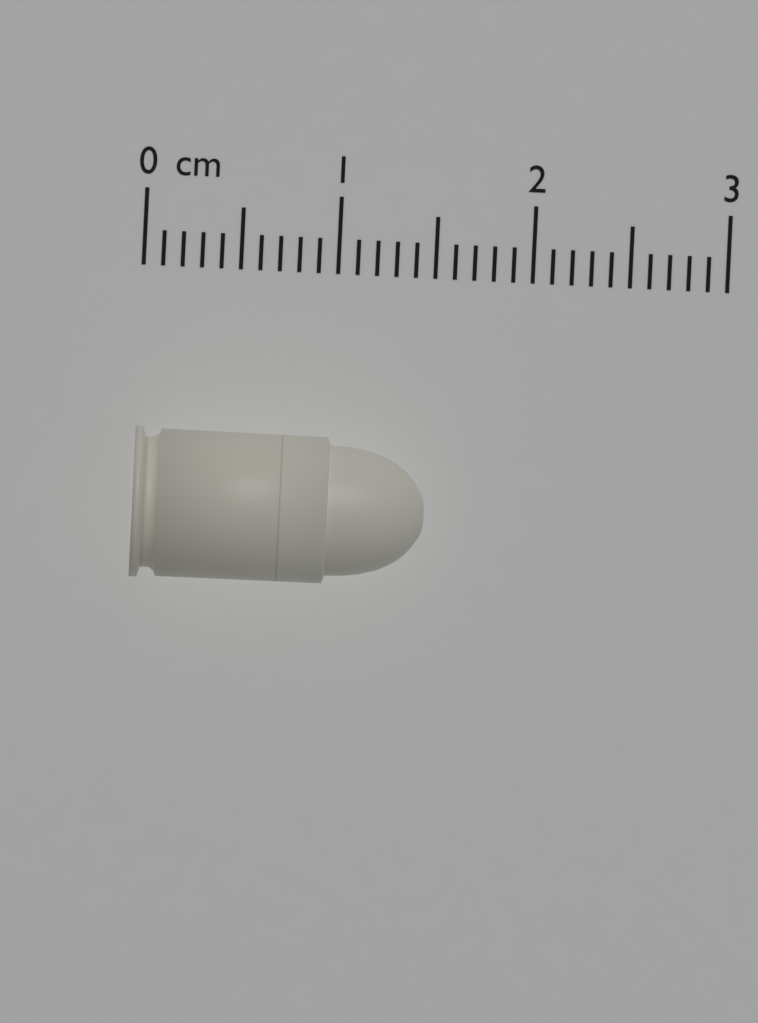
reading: 1.5 cm
